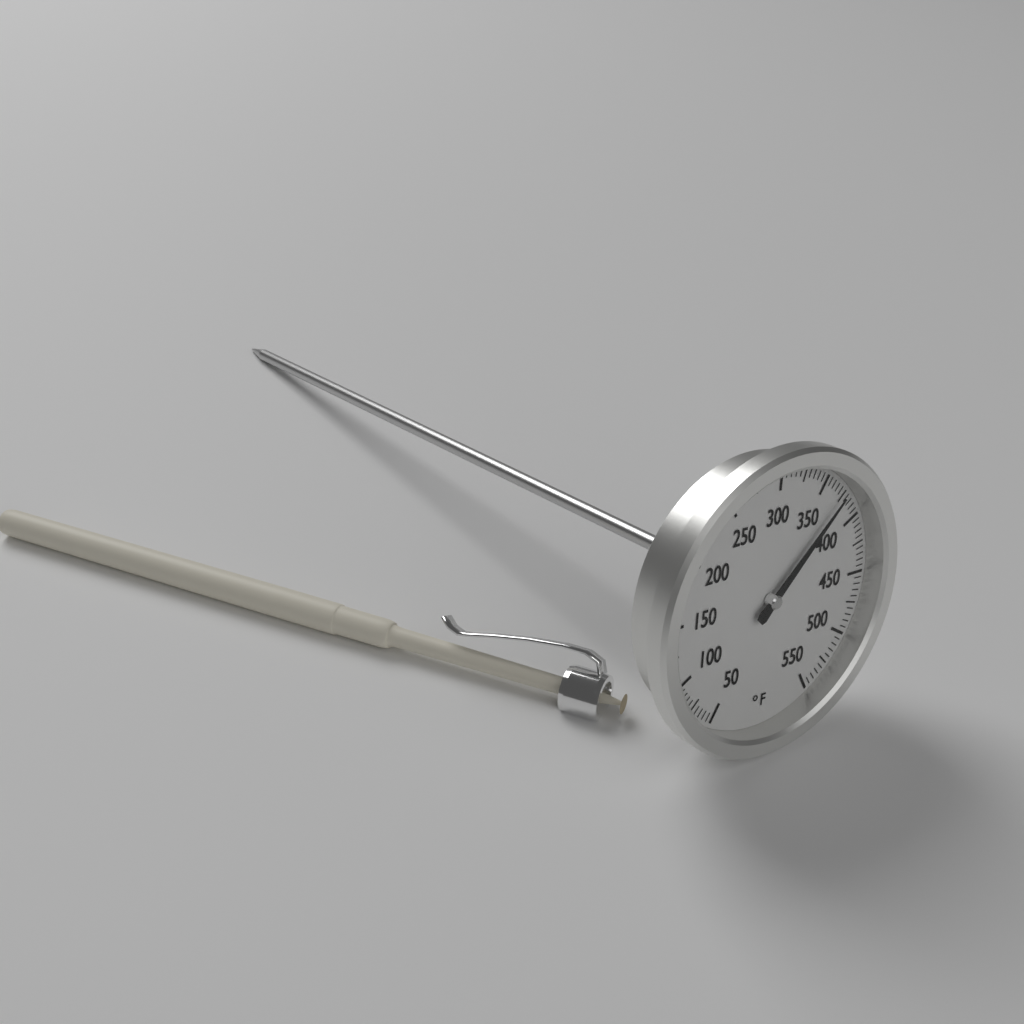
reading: 375 °F
